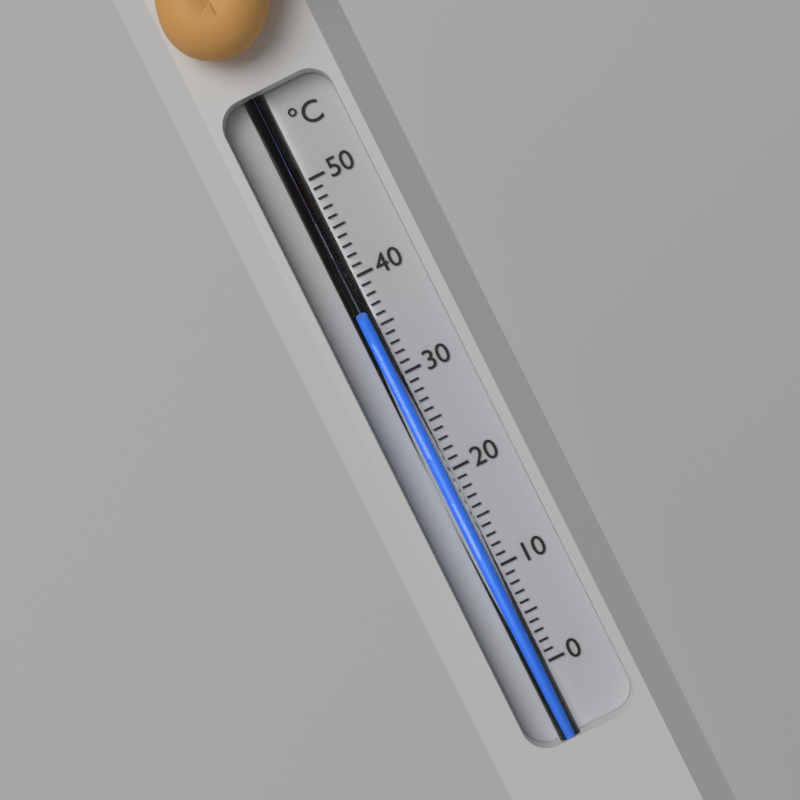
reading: 36 °C
